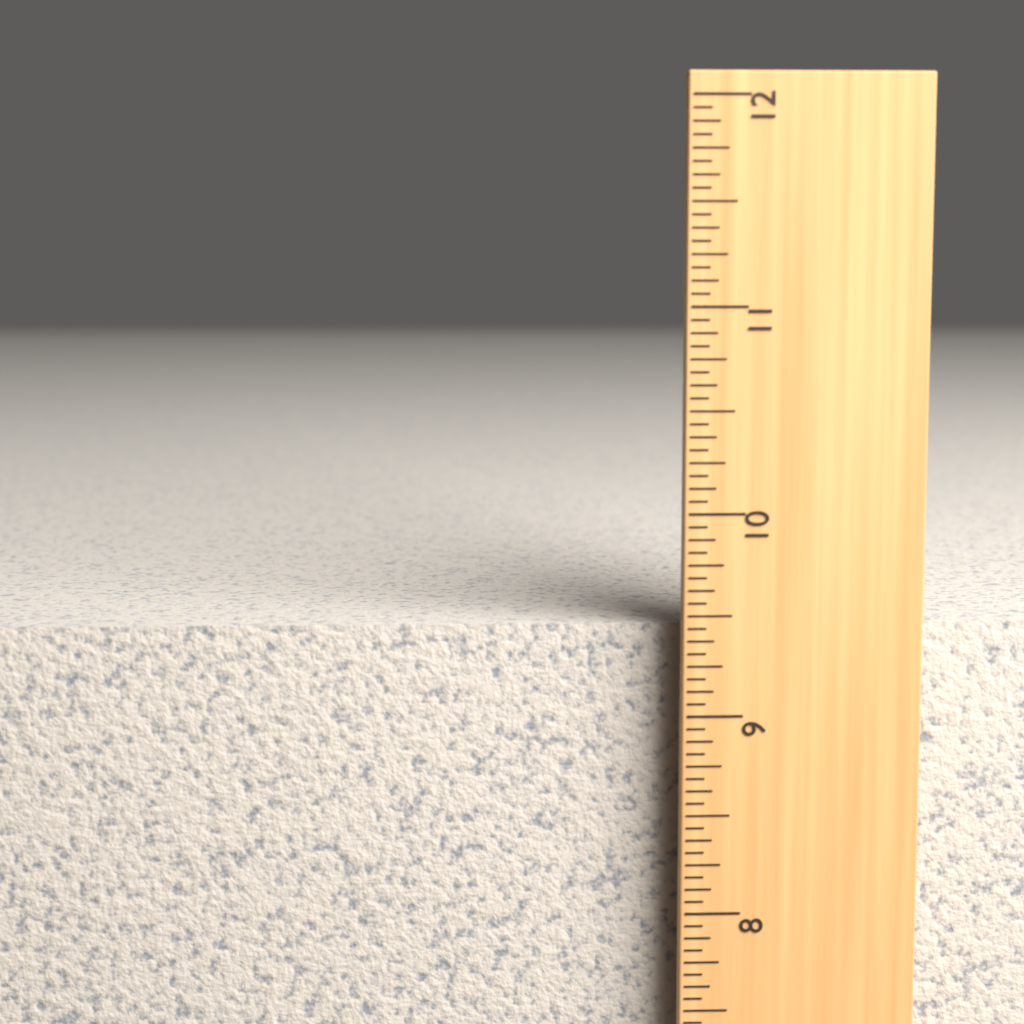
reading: 9.4375 in
